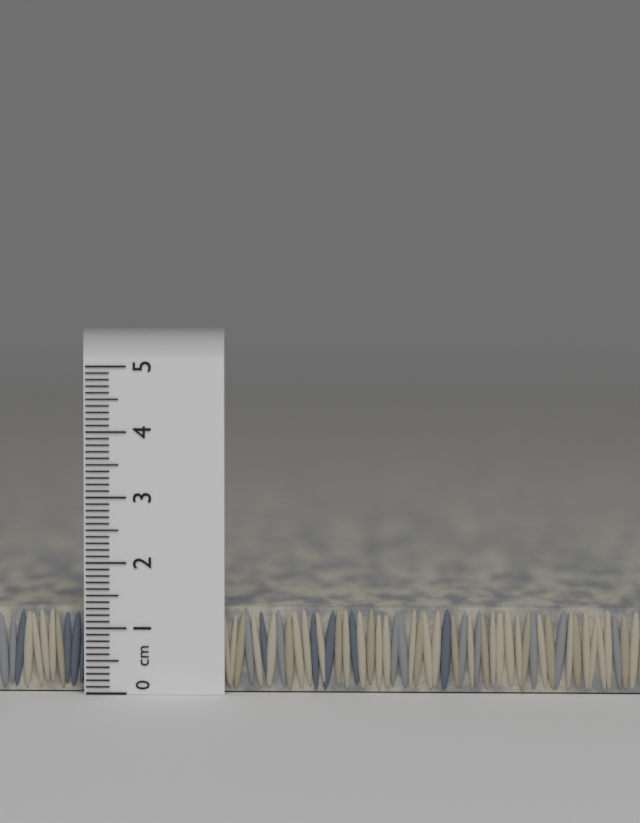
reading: 1.3 cm
